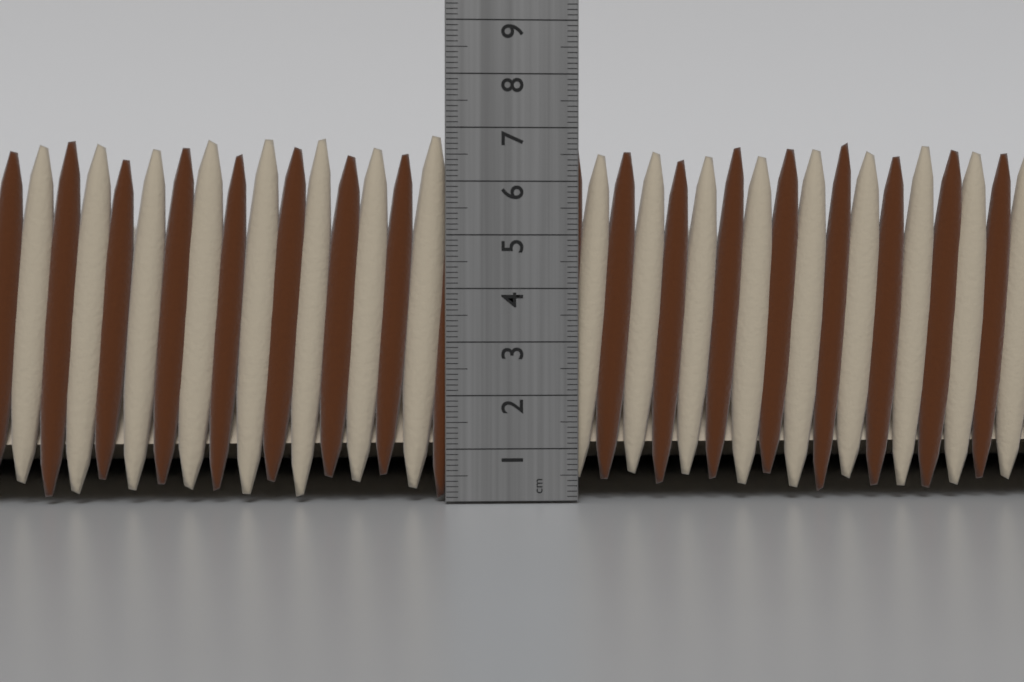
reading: 6.9 cm
